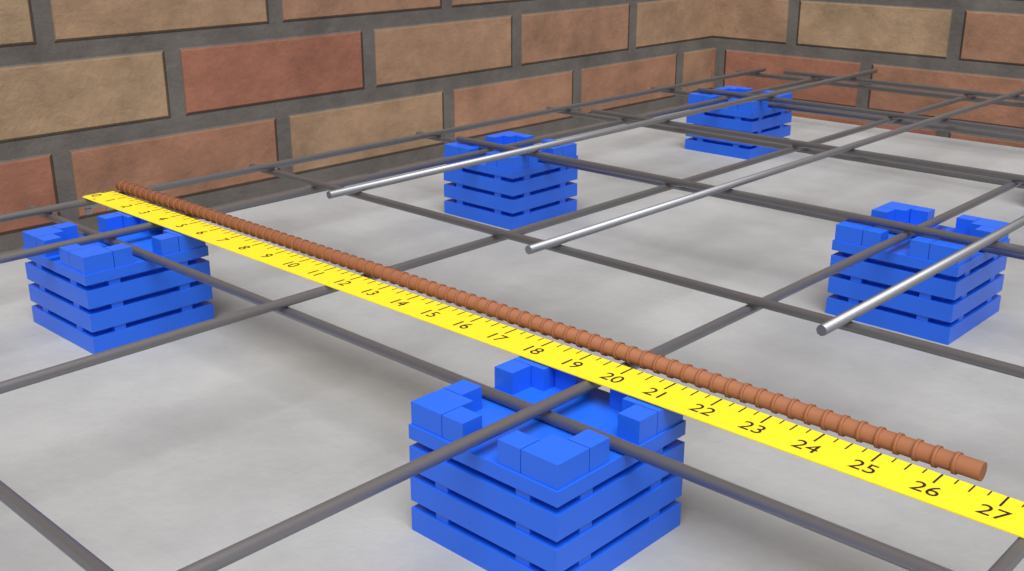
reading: 26.50 in
